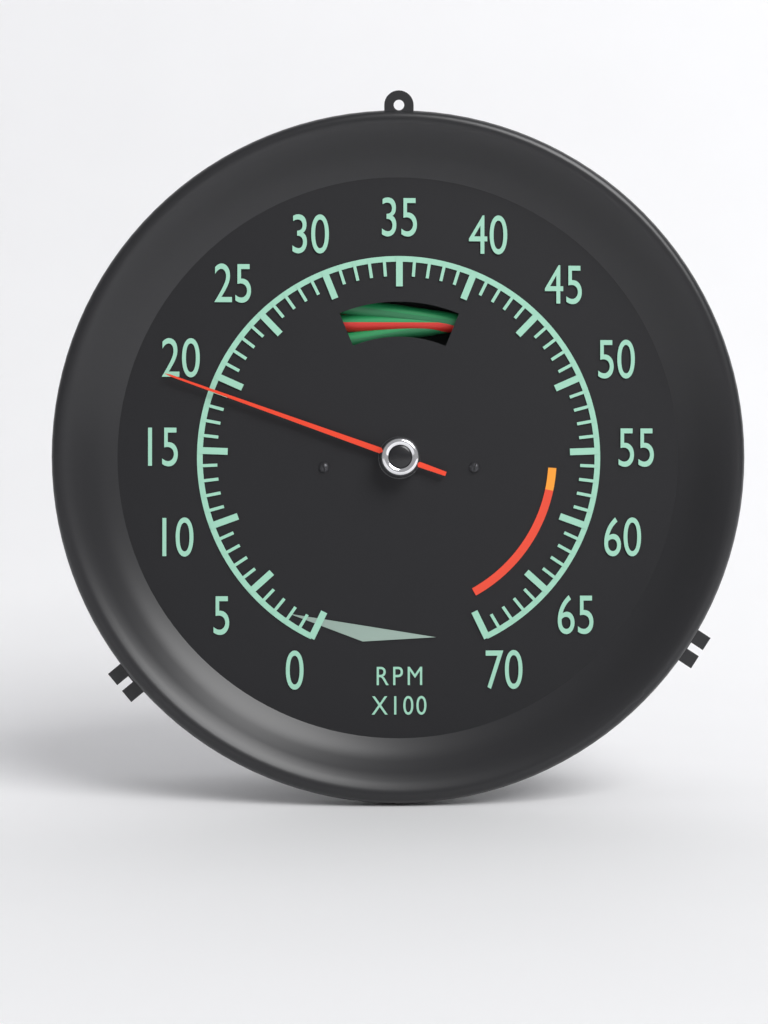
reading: 19 RPM x100
